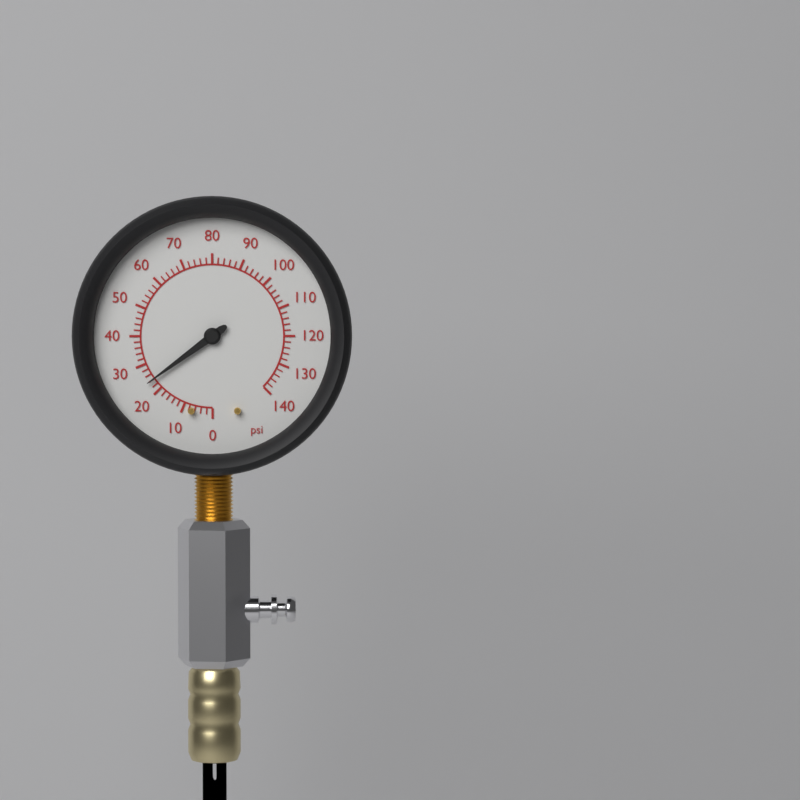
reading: 24 psi
